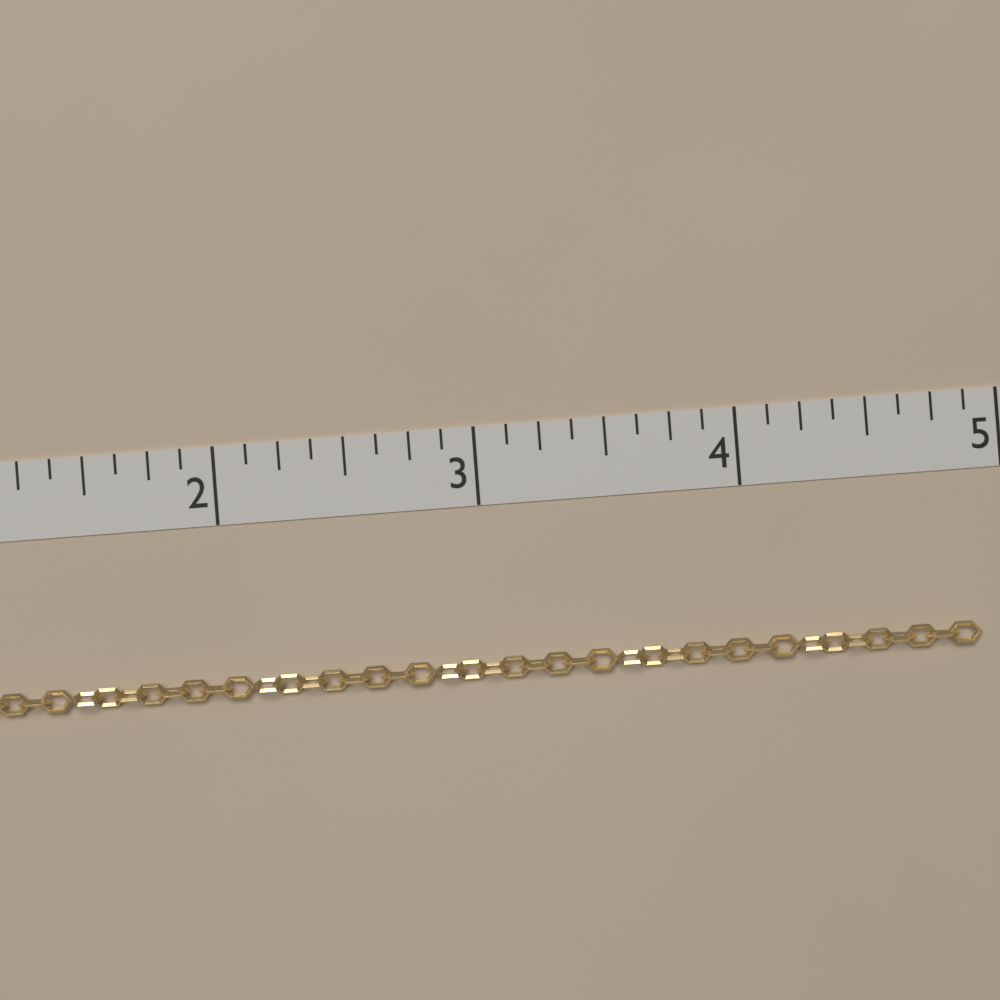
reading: 4.875 in
